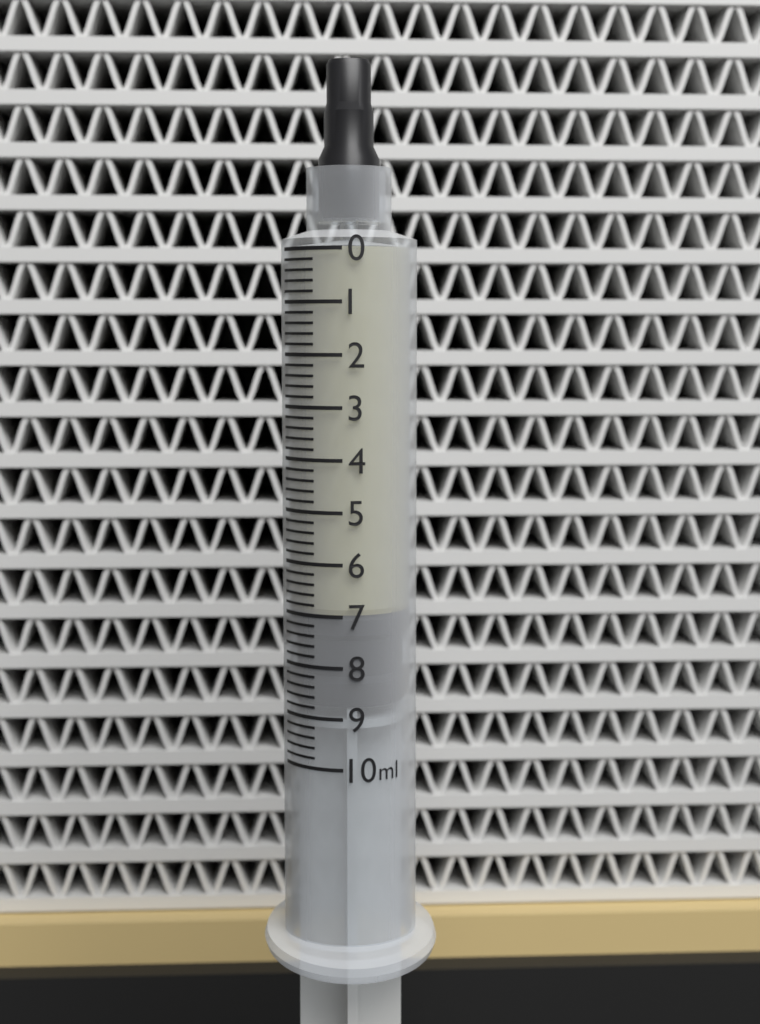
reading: 7.0 ml
